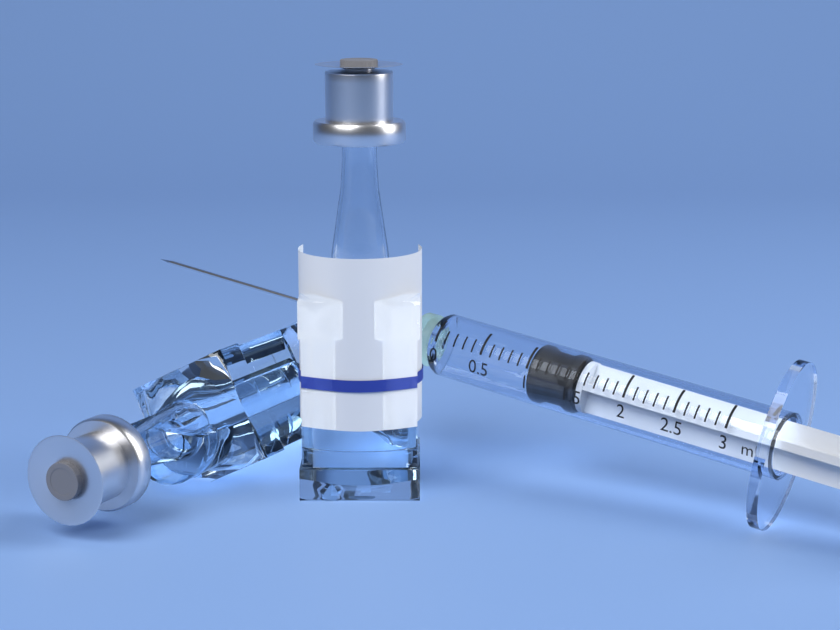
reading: 1.0 ml
